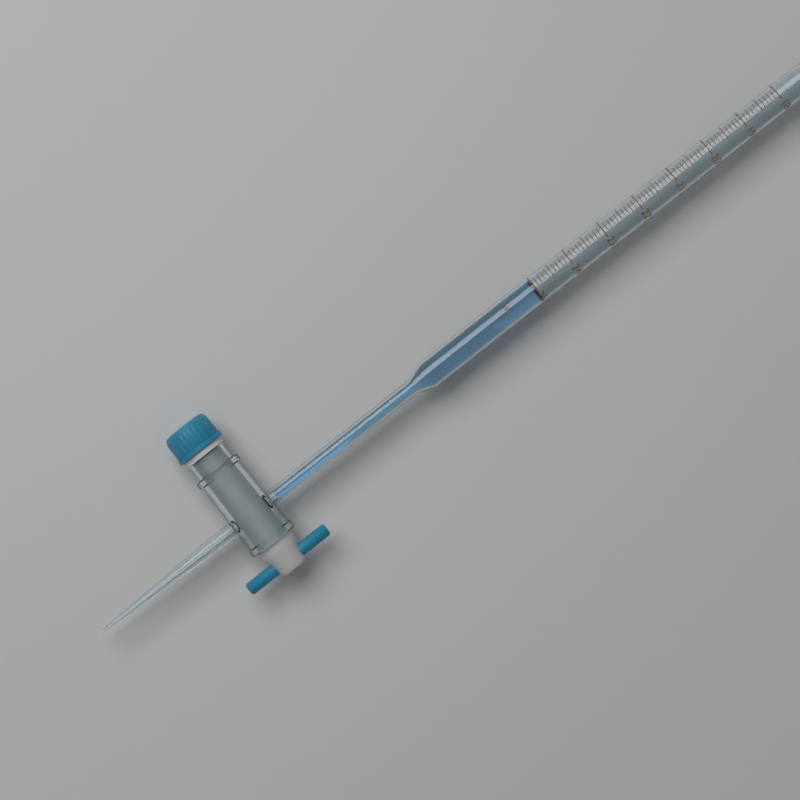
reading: 25.0 ml
